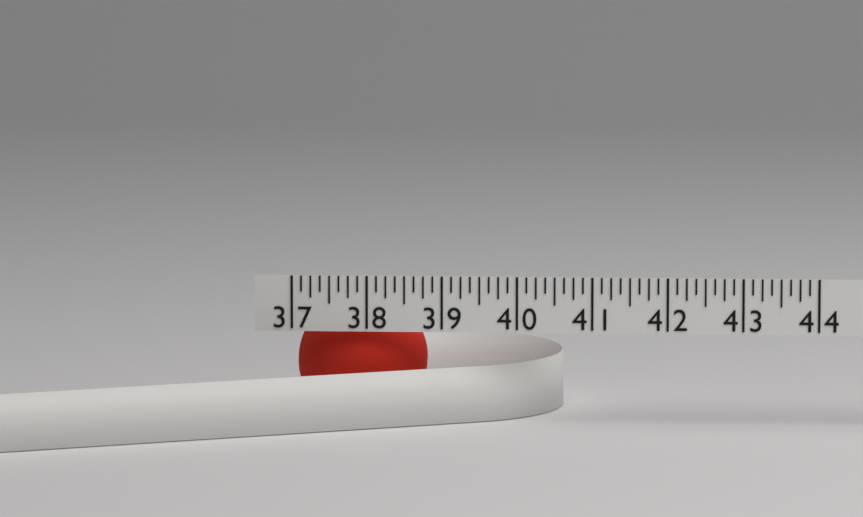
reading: 38.750 (no unit)
